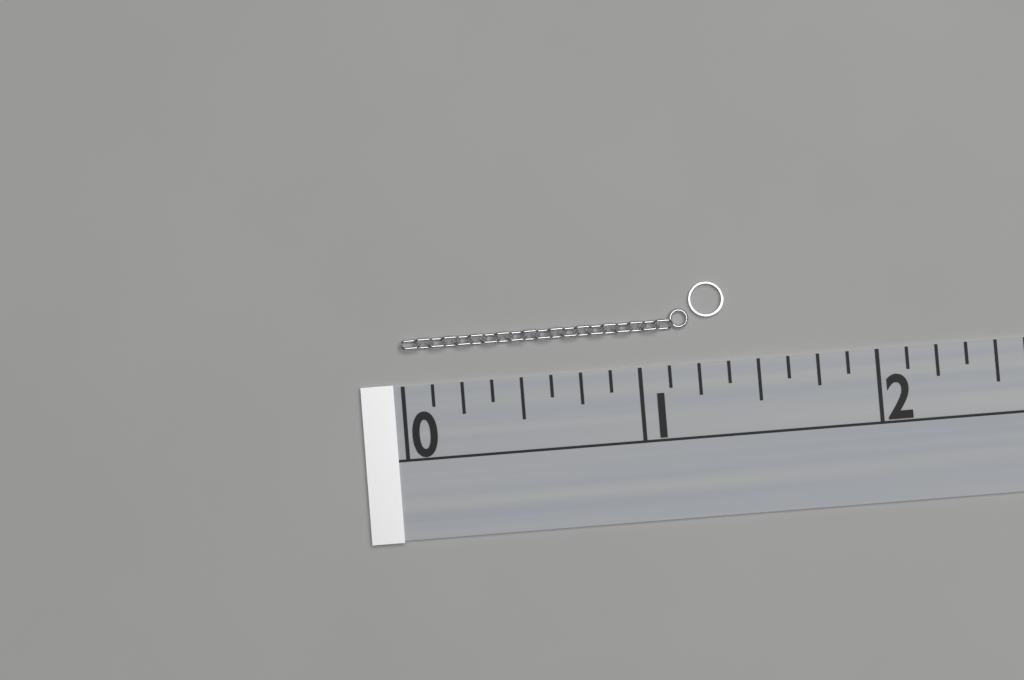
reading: 1.375 (no unit)
